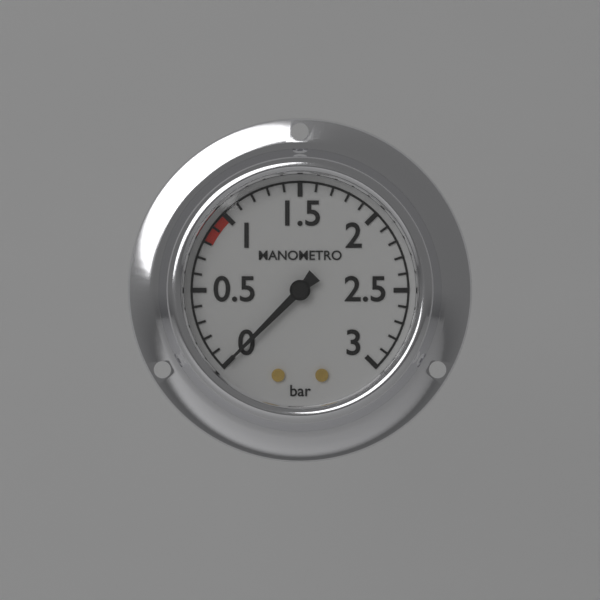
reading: 0.0 bar
